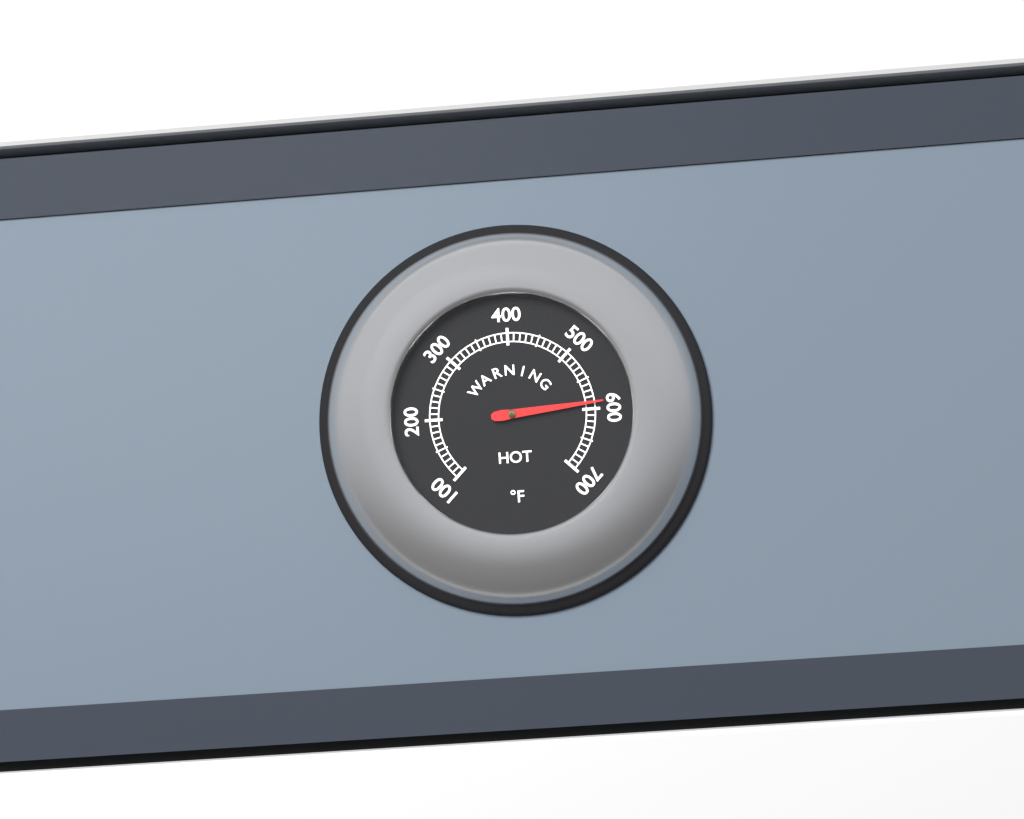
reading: 590 °F
